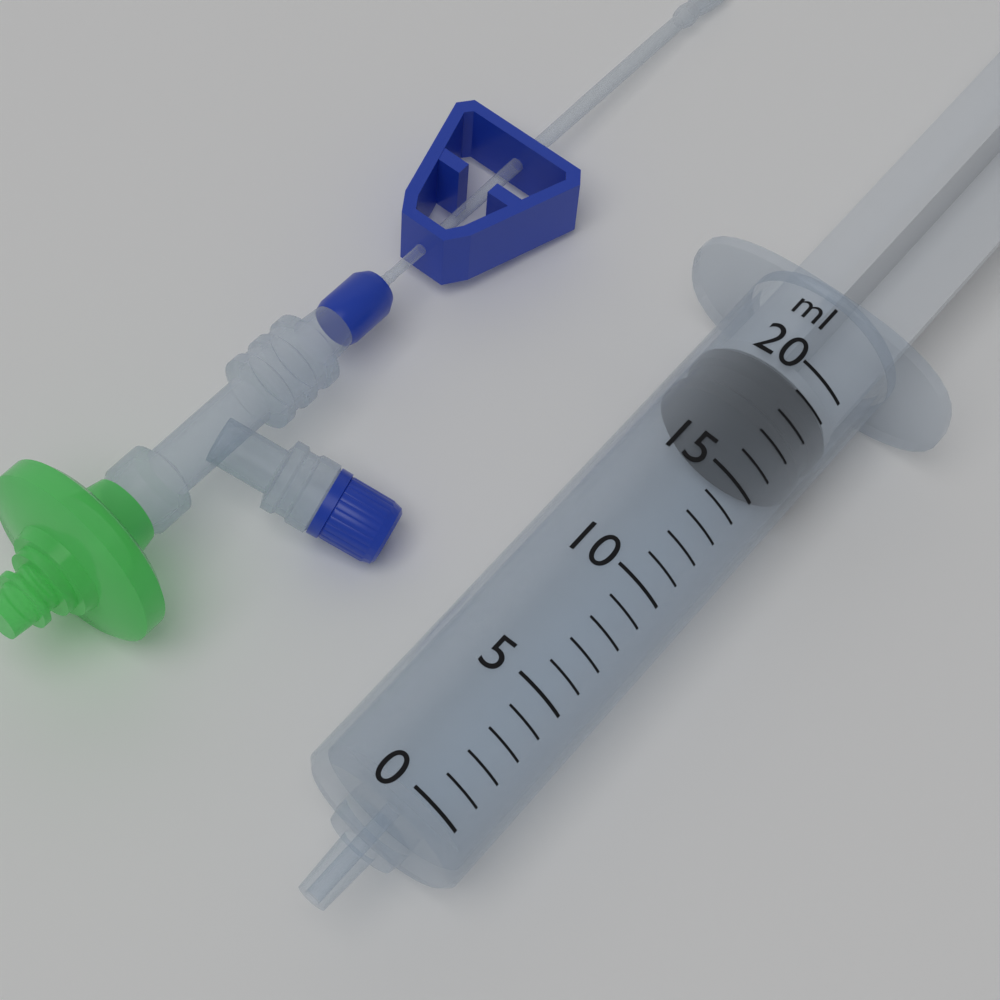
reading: 17 ml
